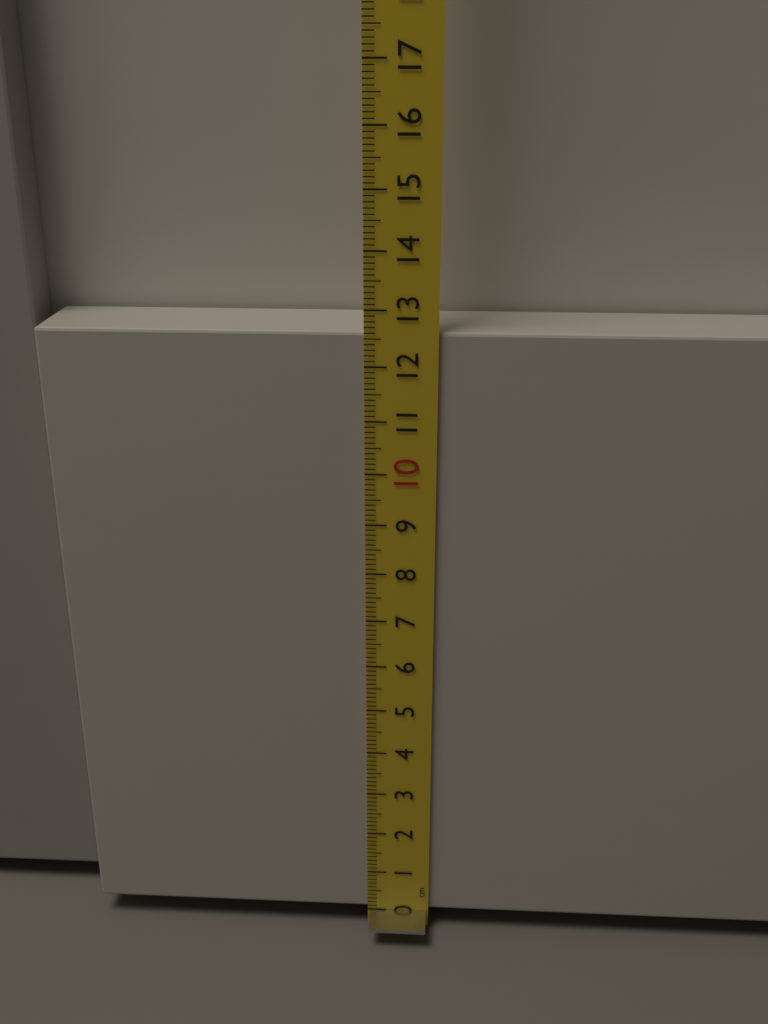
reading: 12.6 cm
